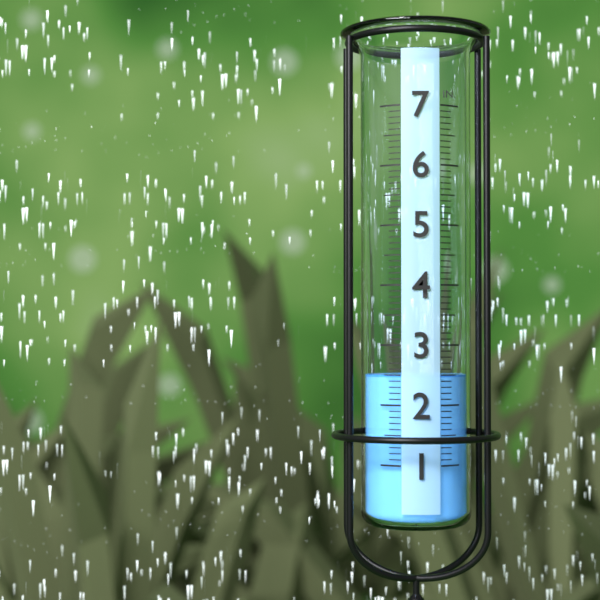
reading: 2.5 in
